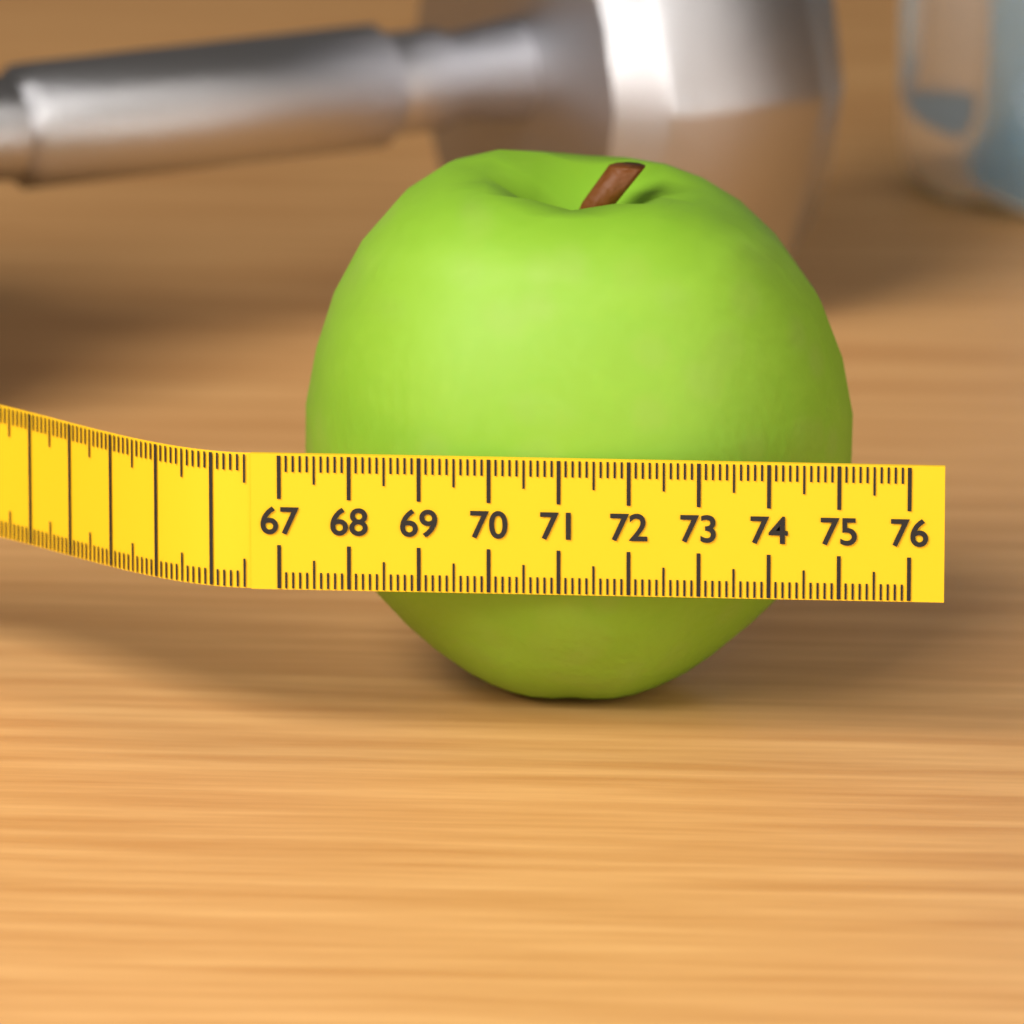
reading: 75.0 (no unit)
